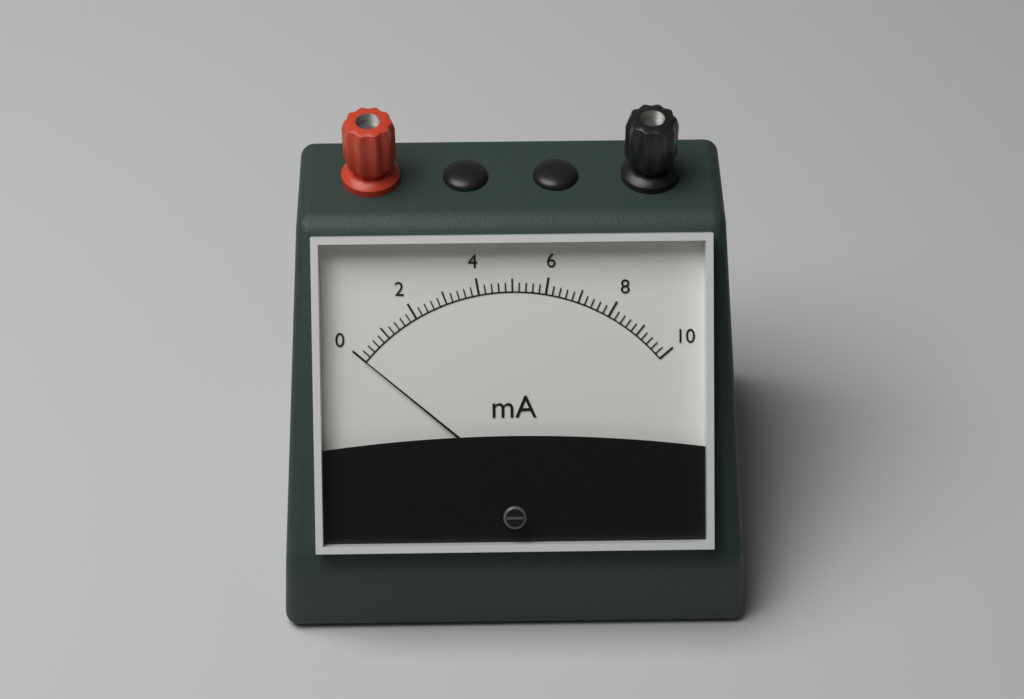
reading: 0.0 mA
